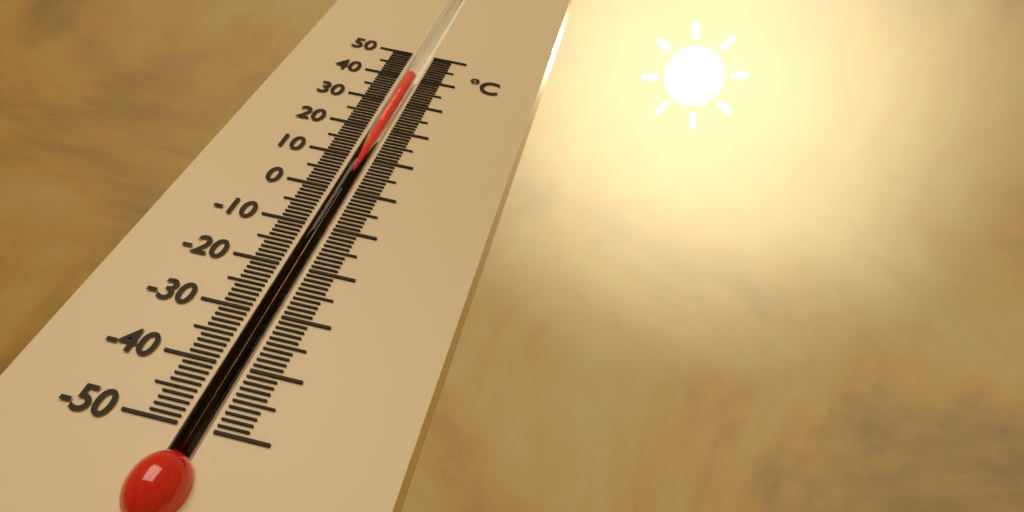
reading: 41 °C
